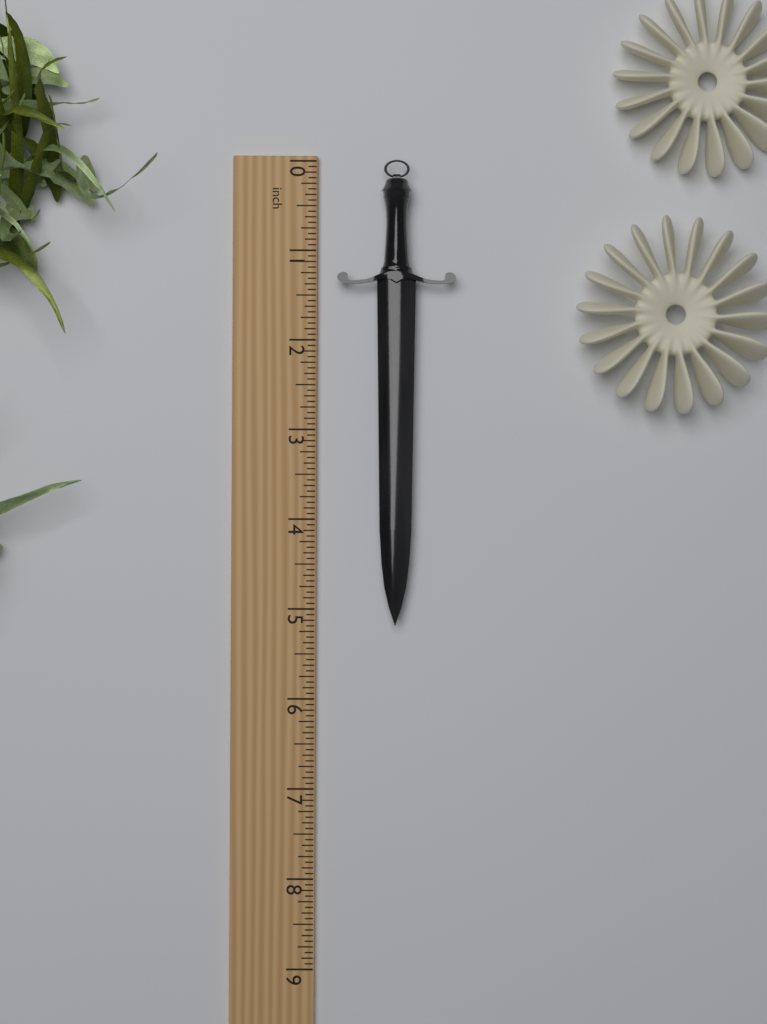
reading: 5.1875 inch
